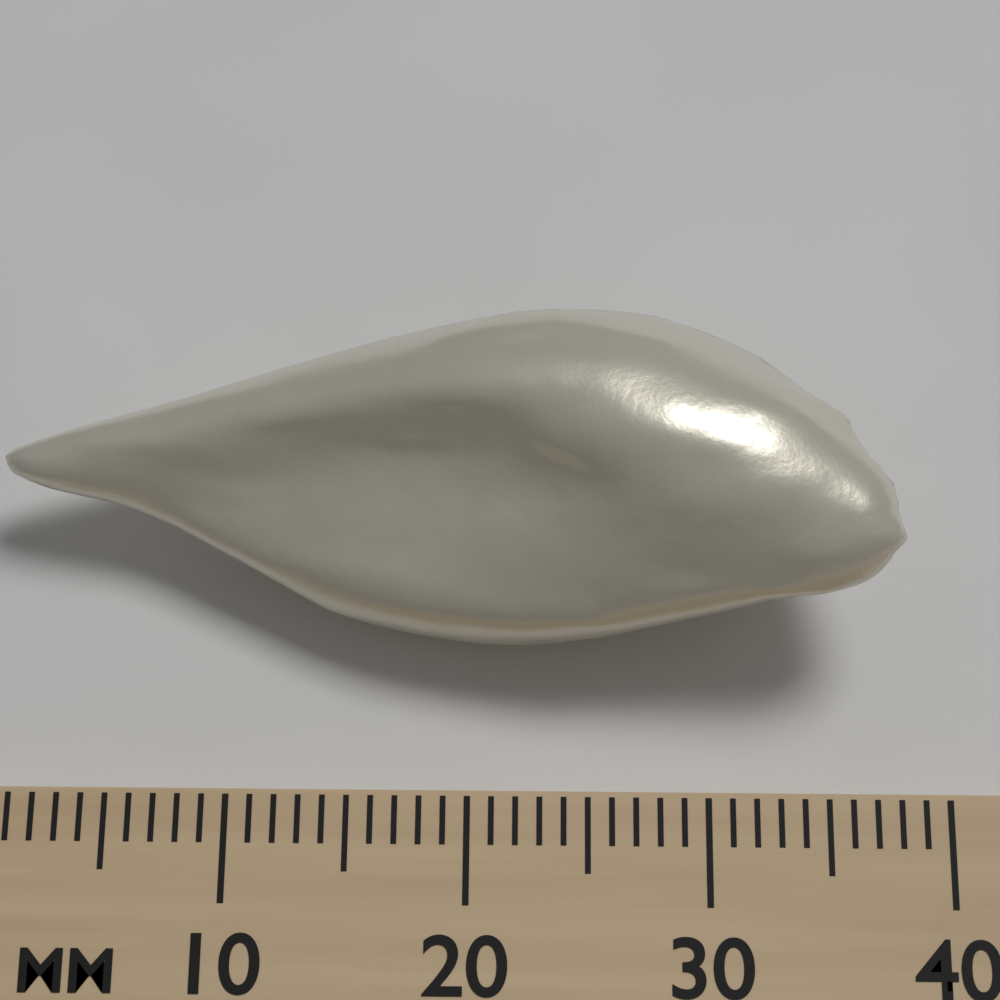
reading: 38 mm
